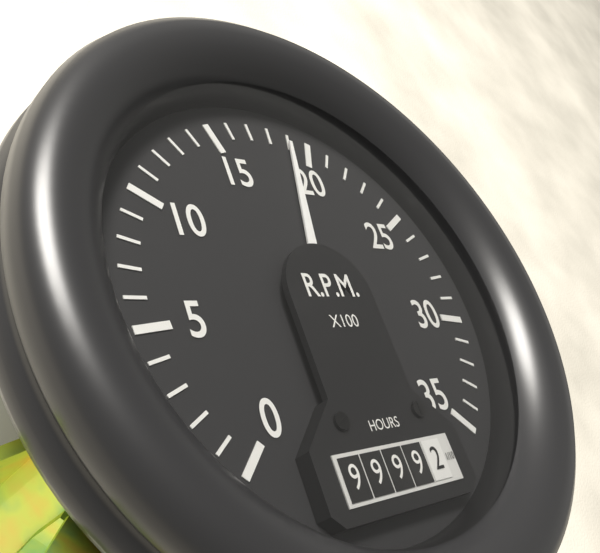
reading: 1900 RPM
